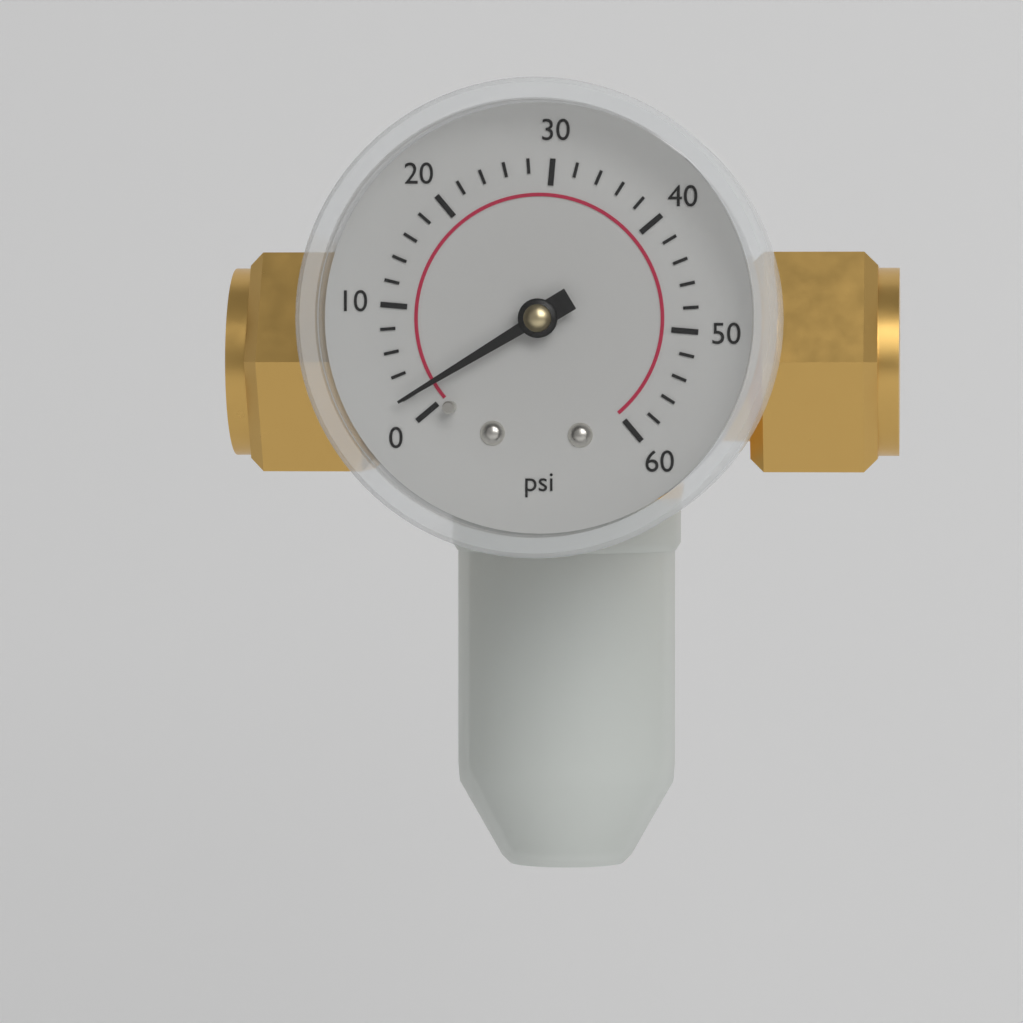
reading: 2 psi
